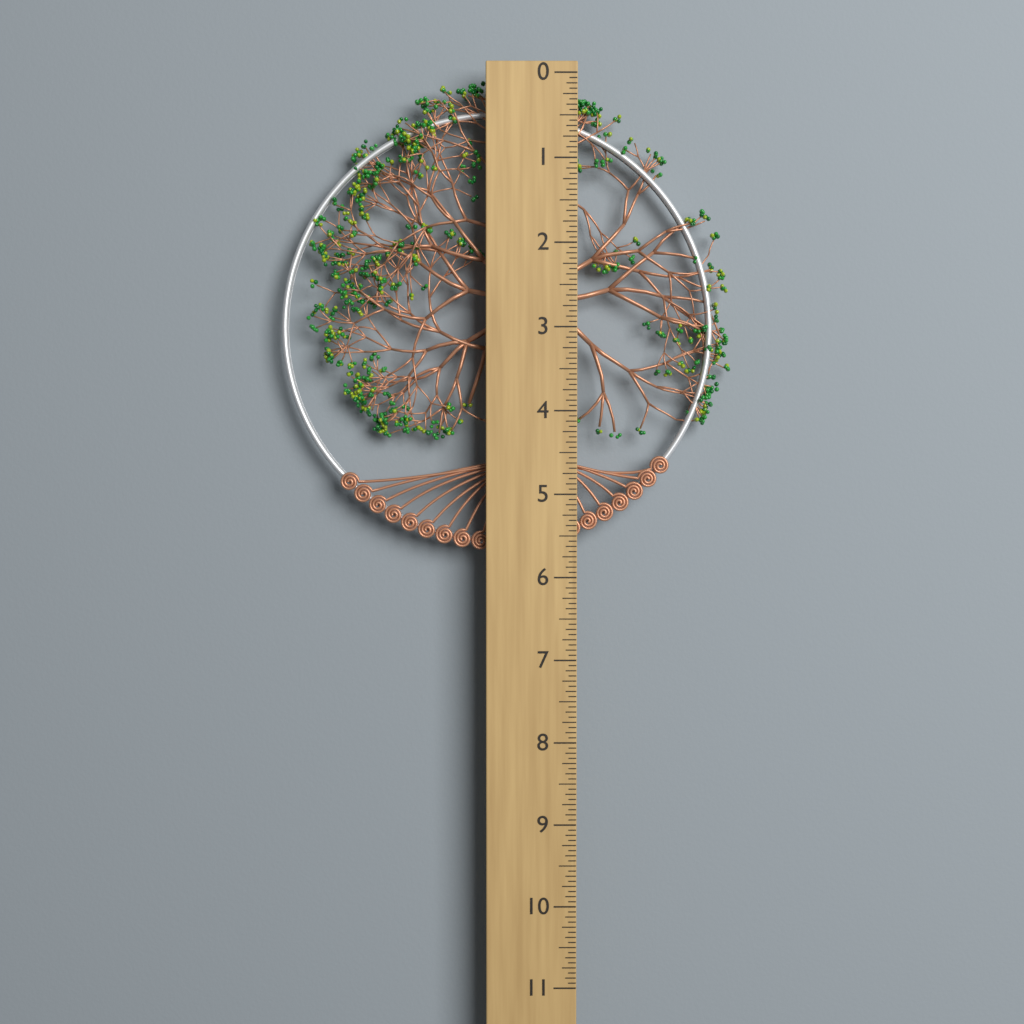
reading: 5.6875 (no unit)
